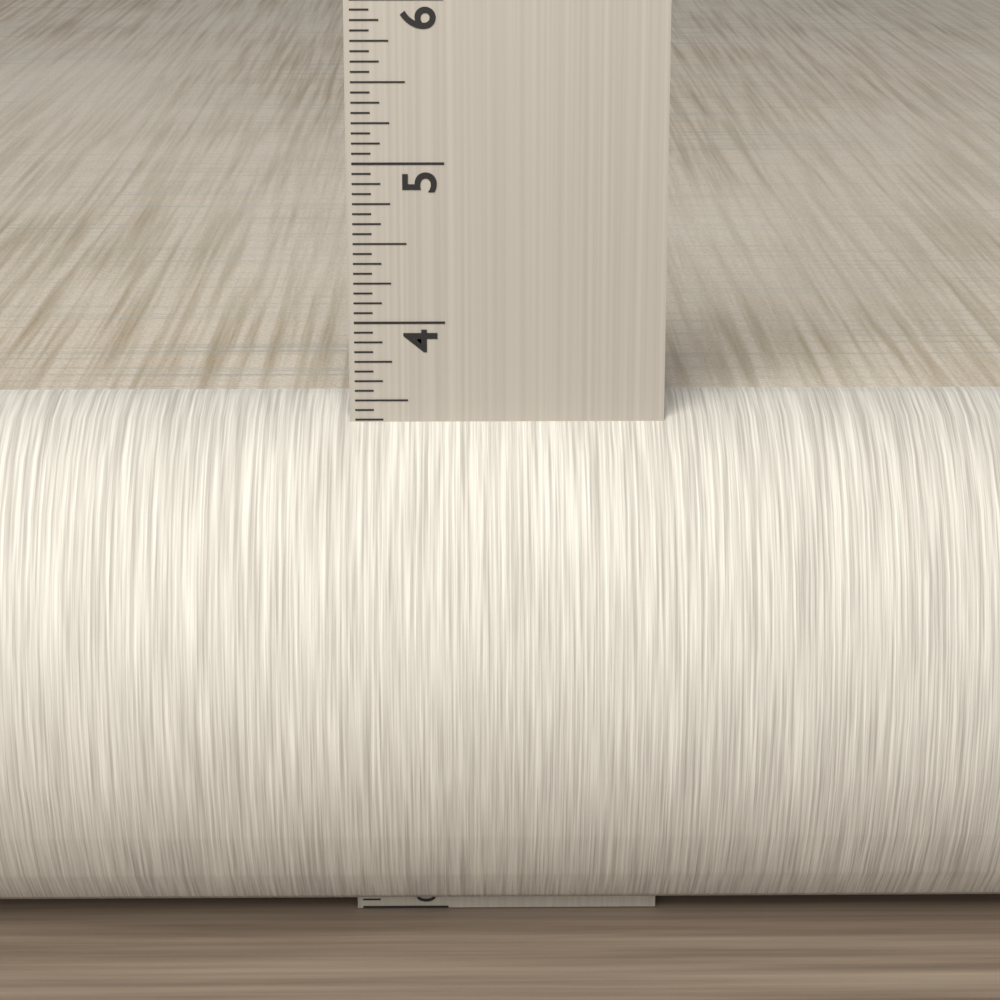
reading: 3.4375 in
